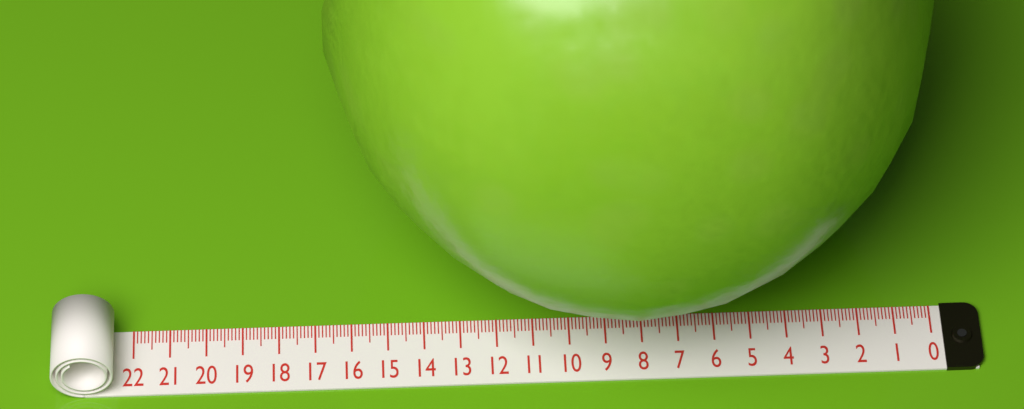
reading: 16.5 (no unit)
